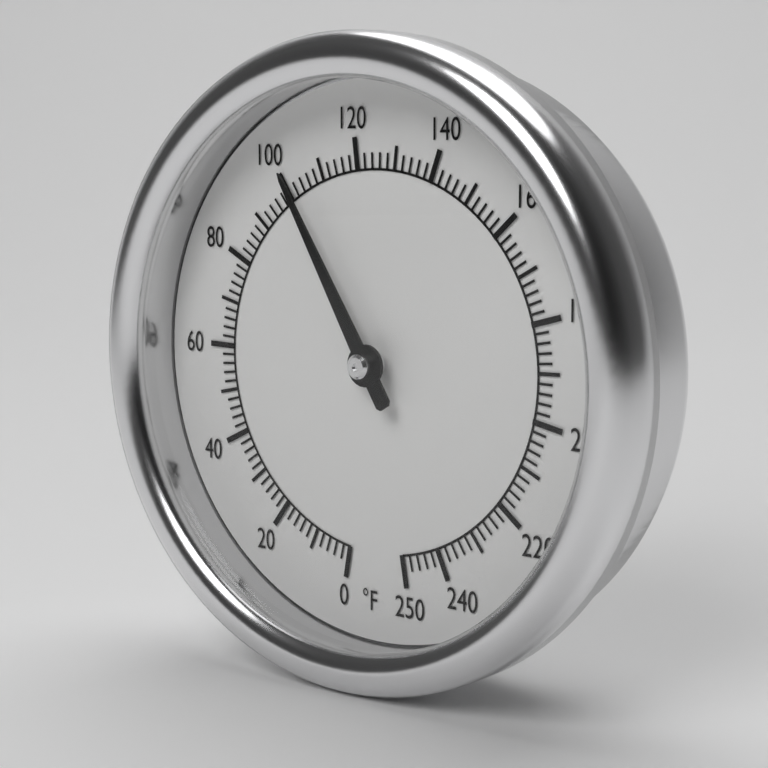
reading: 102 °F
